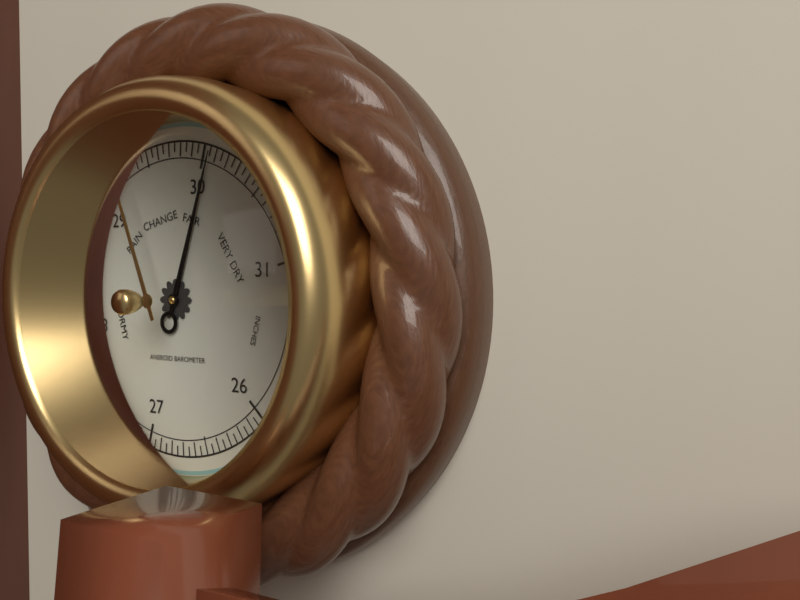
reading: 30.05 inHg
